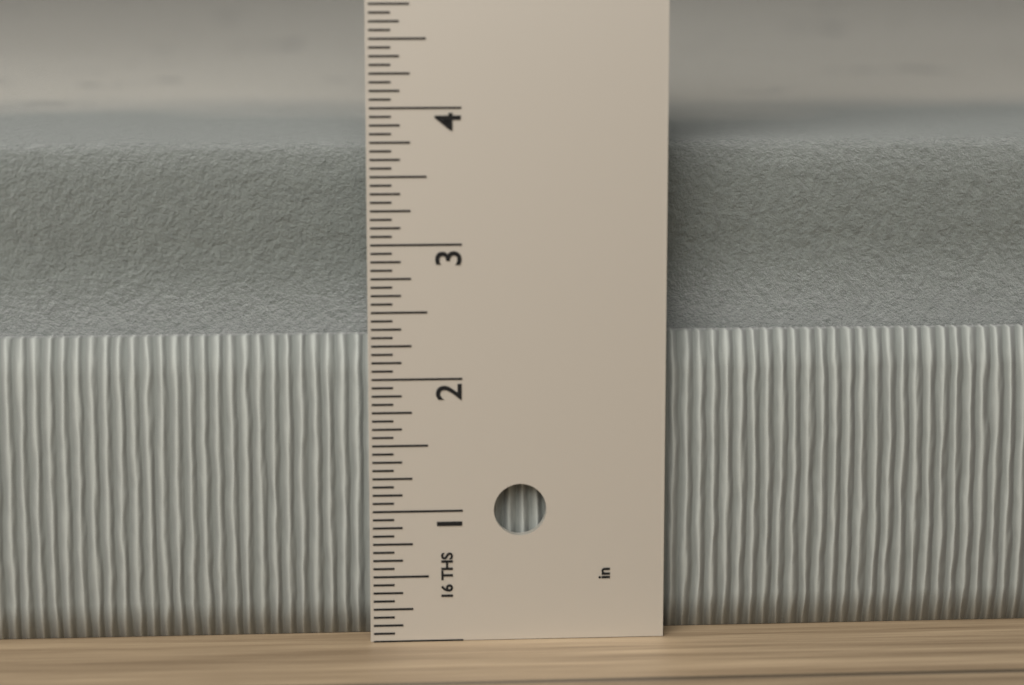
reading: 3.6875 in
